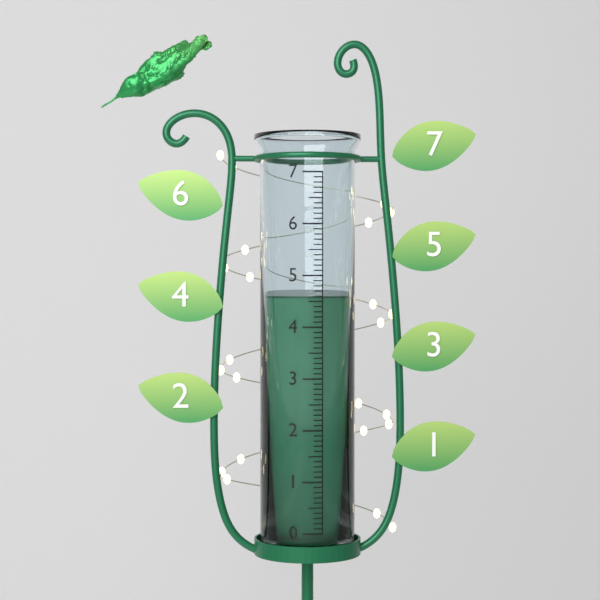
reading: 4.6 (no unit)
